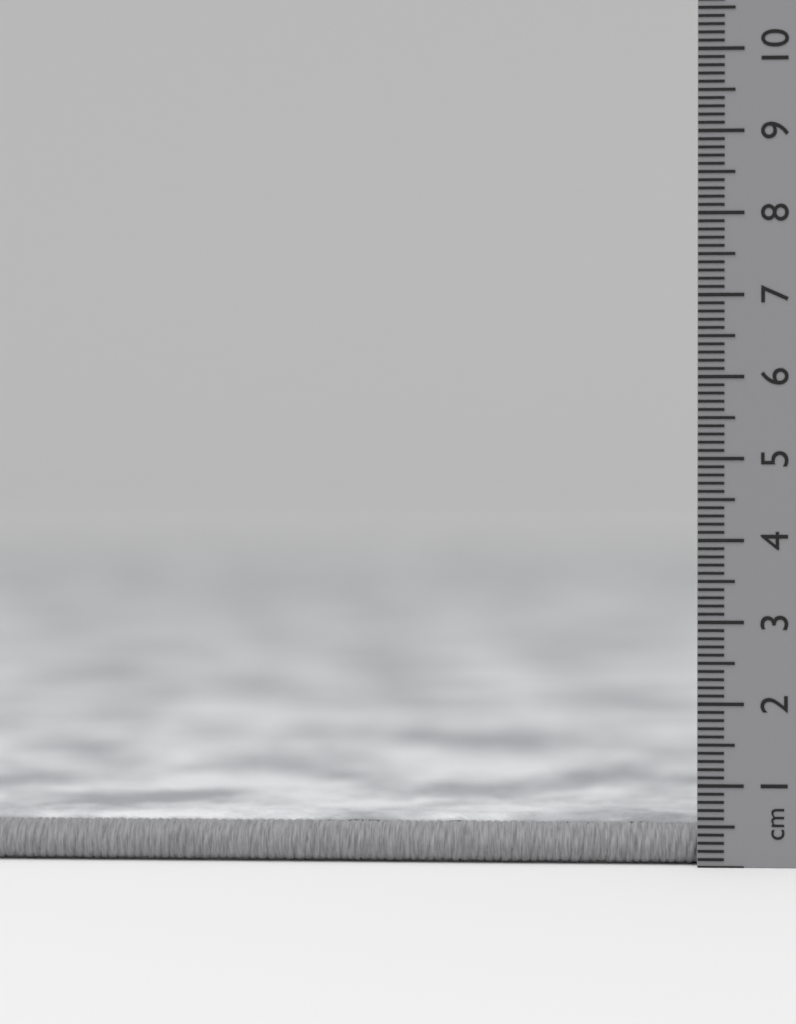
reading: 0.6 cm
